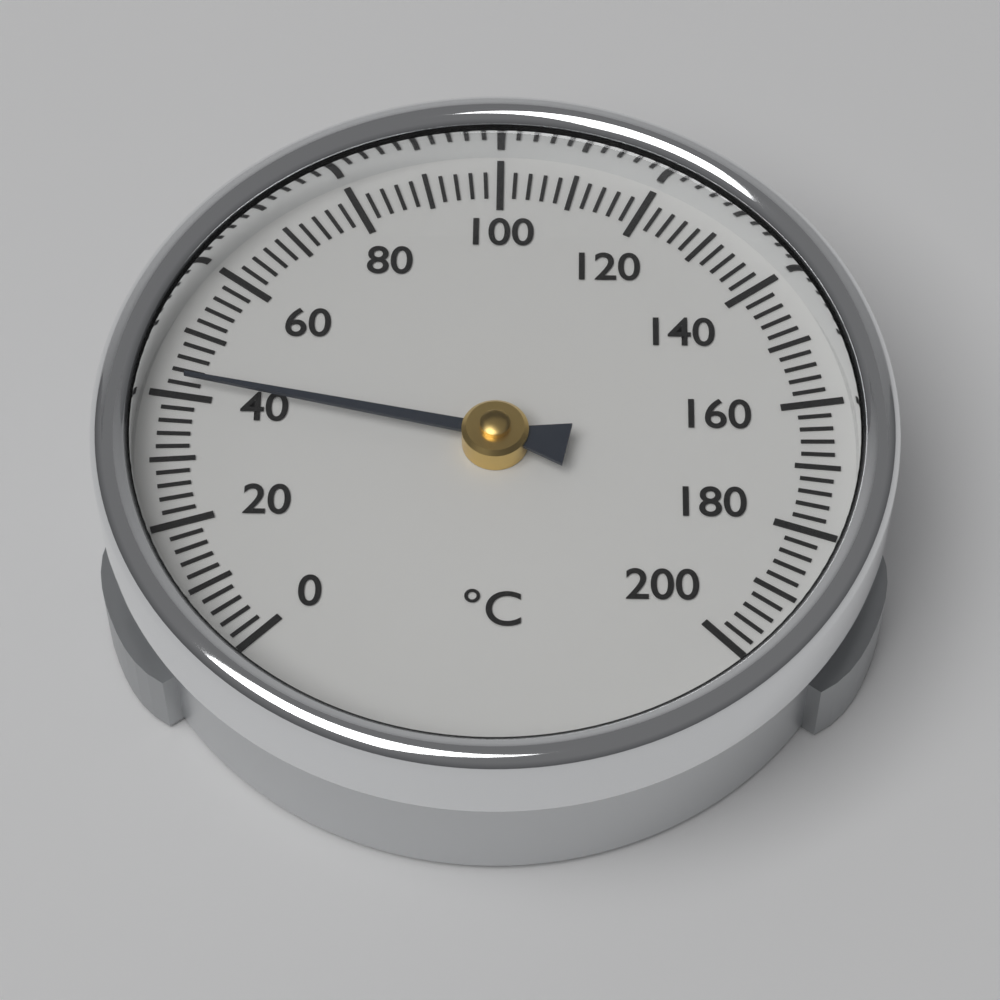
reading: 42 °C
